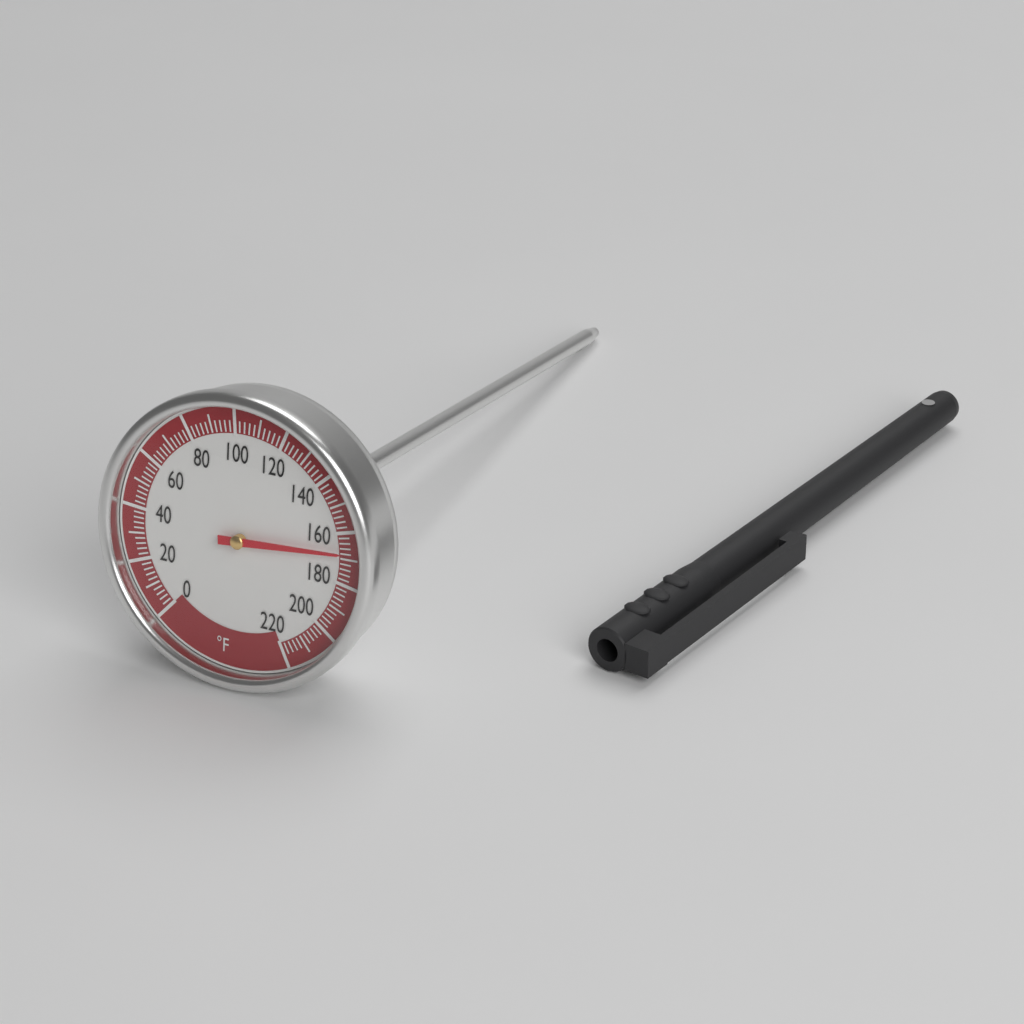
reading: 168 °F
